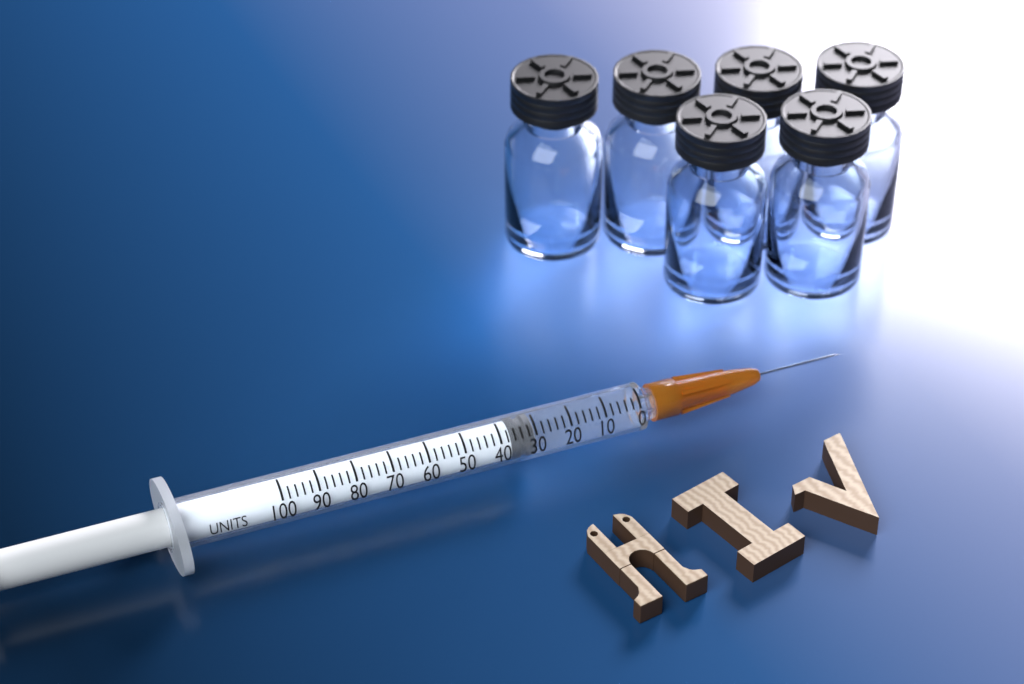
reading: 30 units
